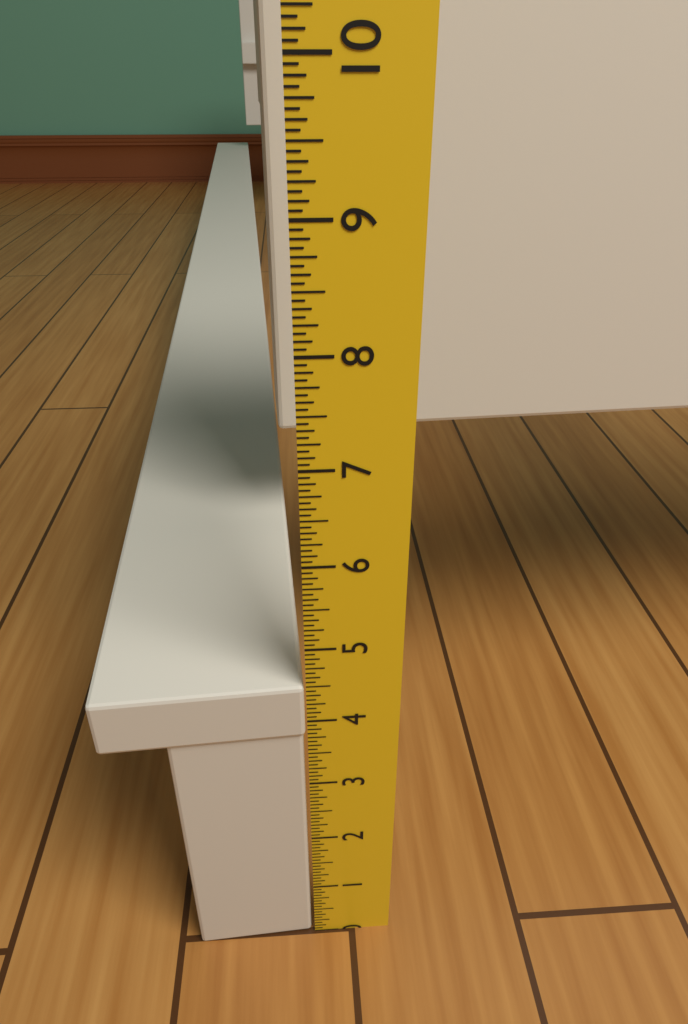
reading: 4.5000 in
